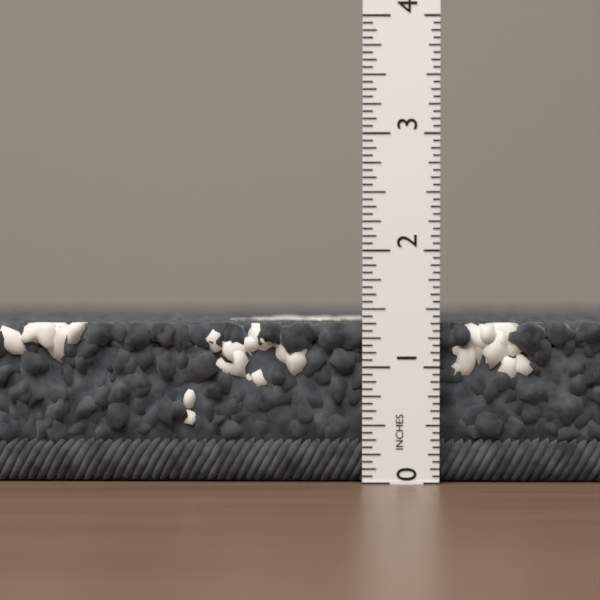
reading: 1.3750 in
